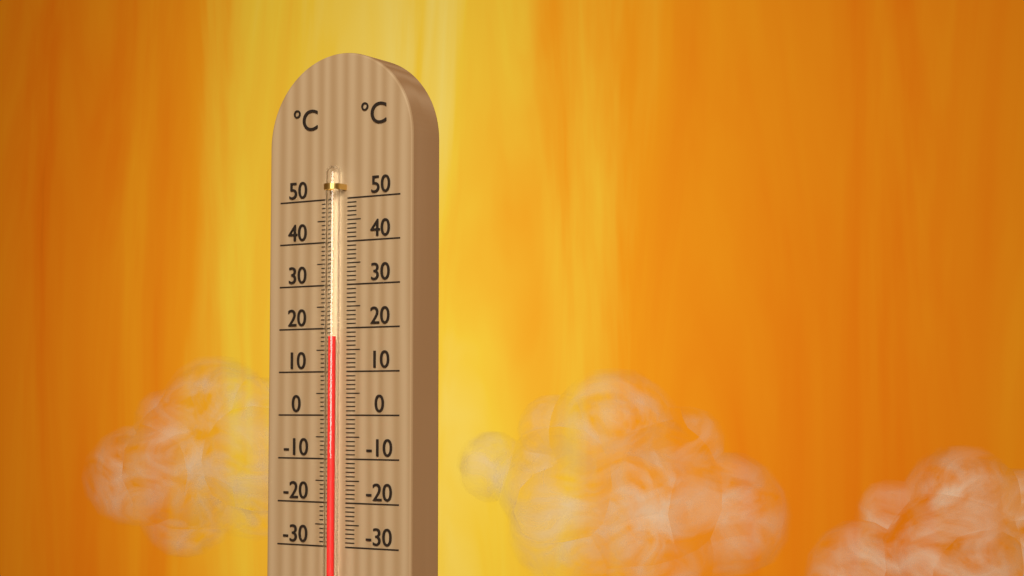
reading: 18 °C
